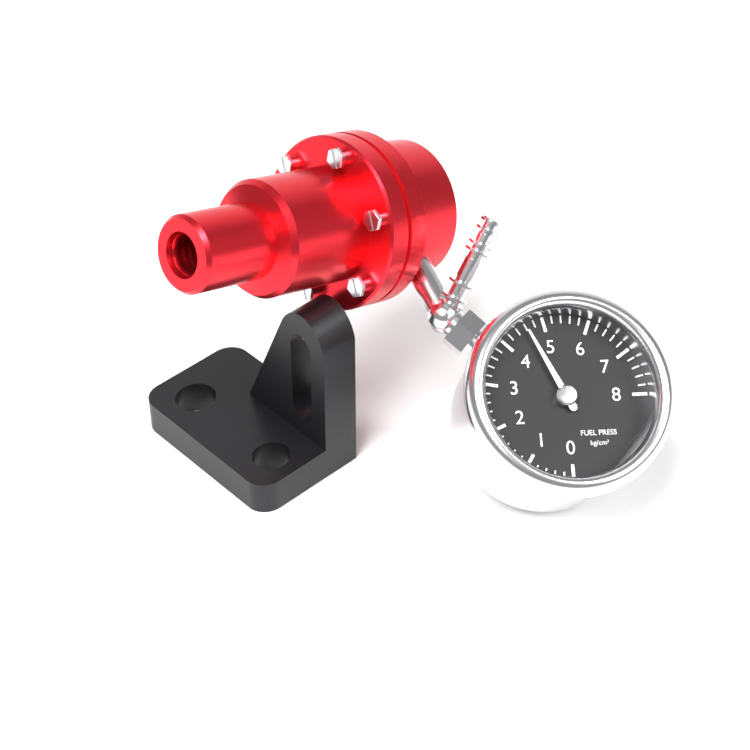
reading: 4.6 kg/cm²
